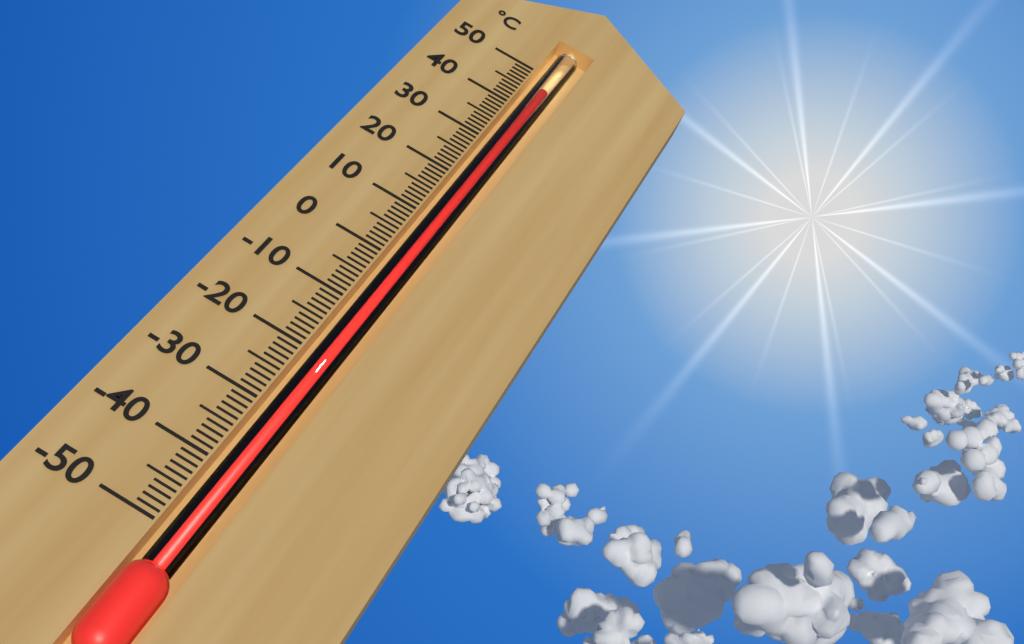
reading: 46 °C
